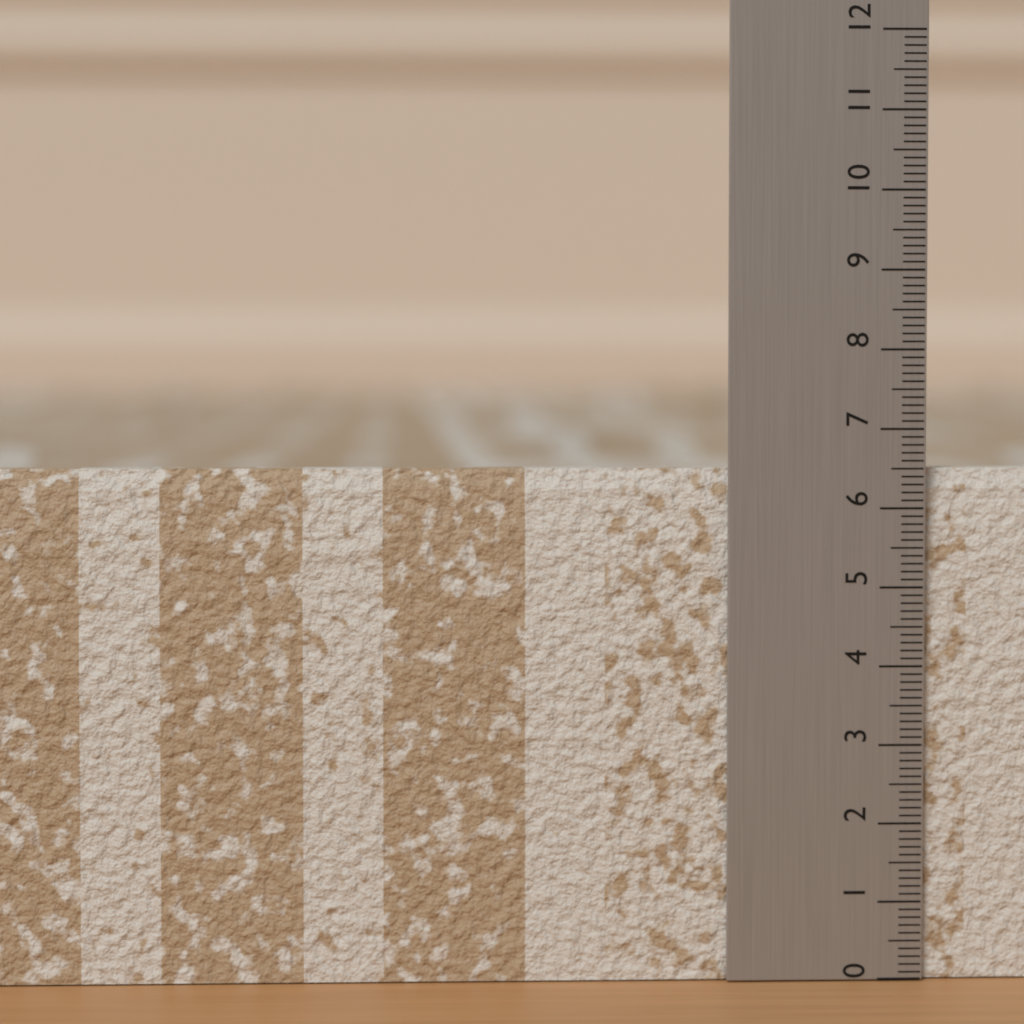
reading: 6.5 (no unit)
